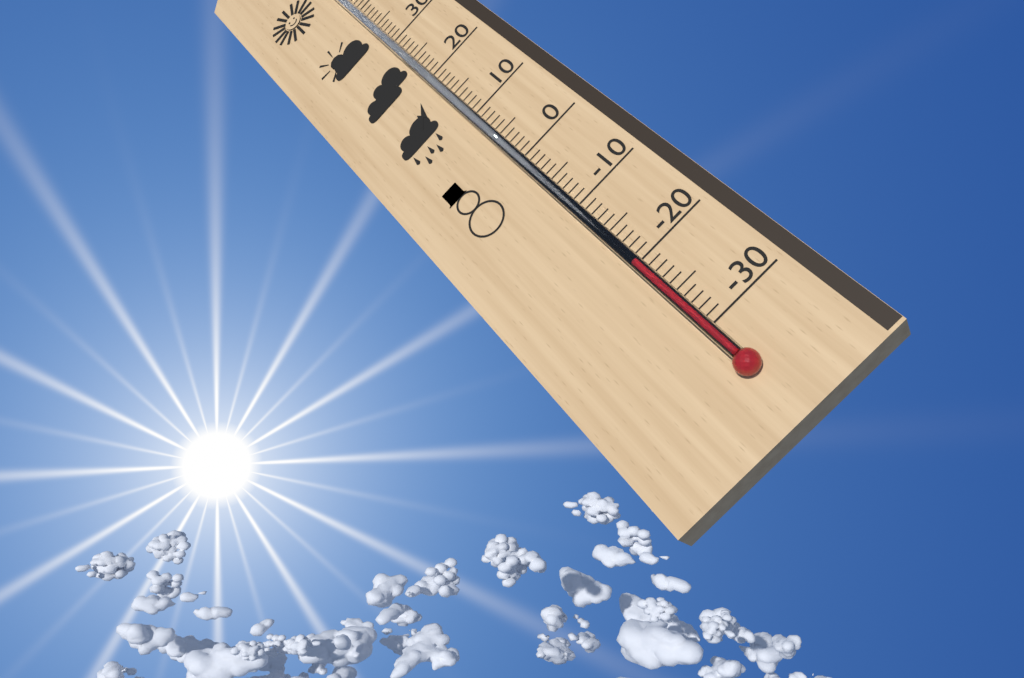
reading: -20 °C
